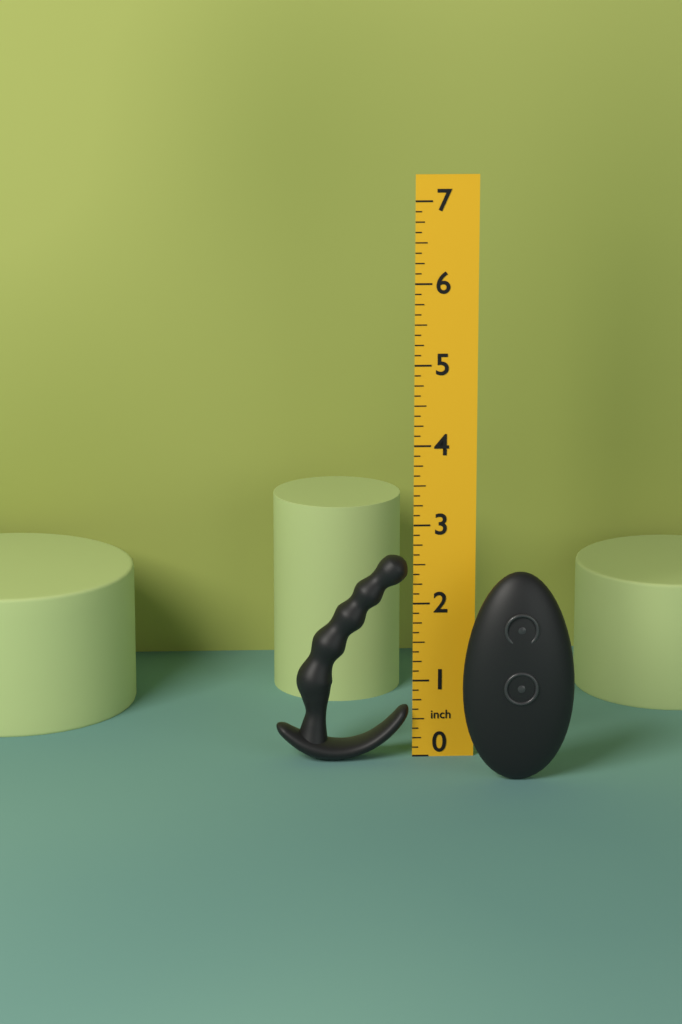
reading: 2.625 in
